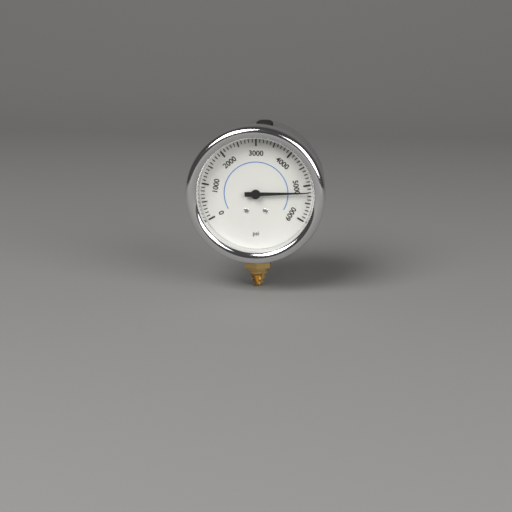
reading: 5200 psi
